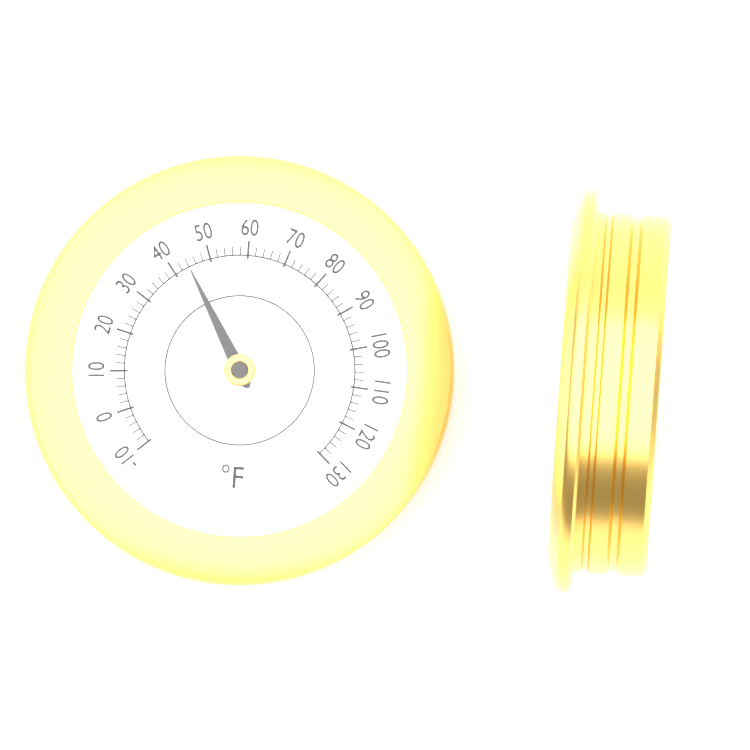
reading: 44 °F
